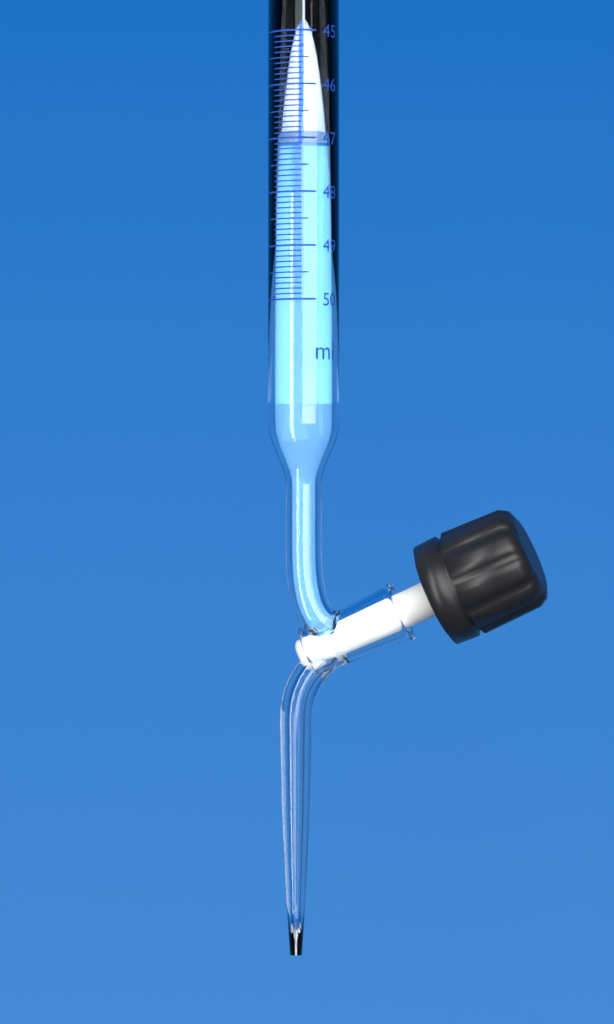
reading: 47.1 ml
